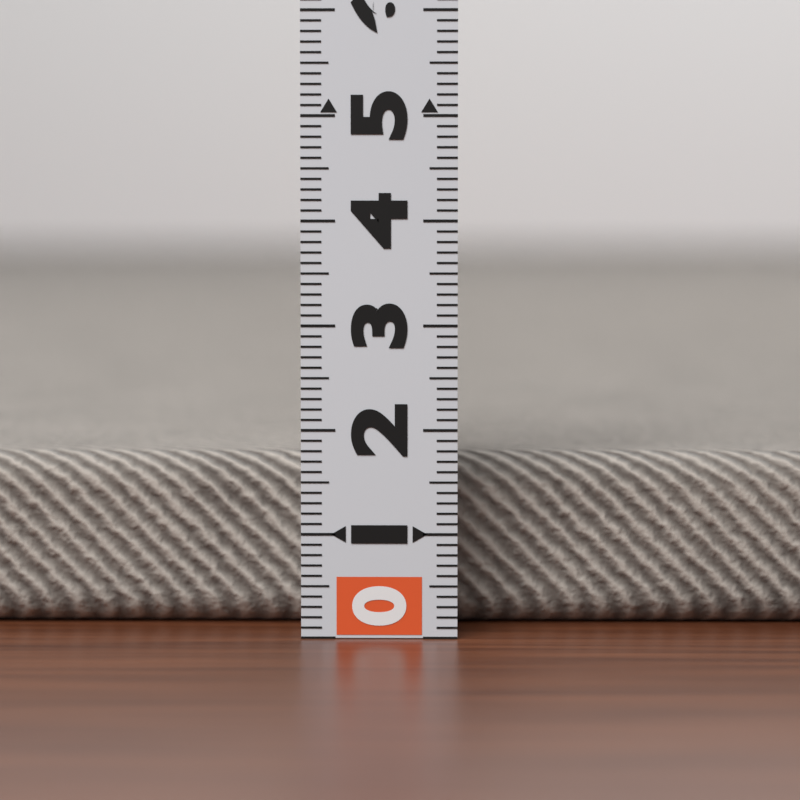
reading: 1.7 (no unit)
